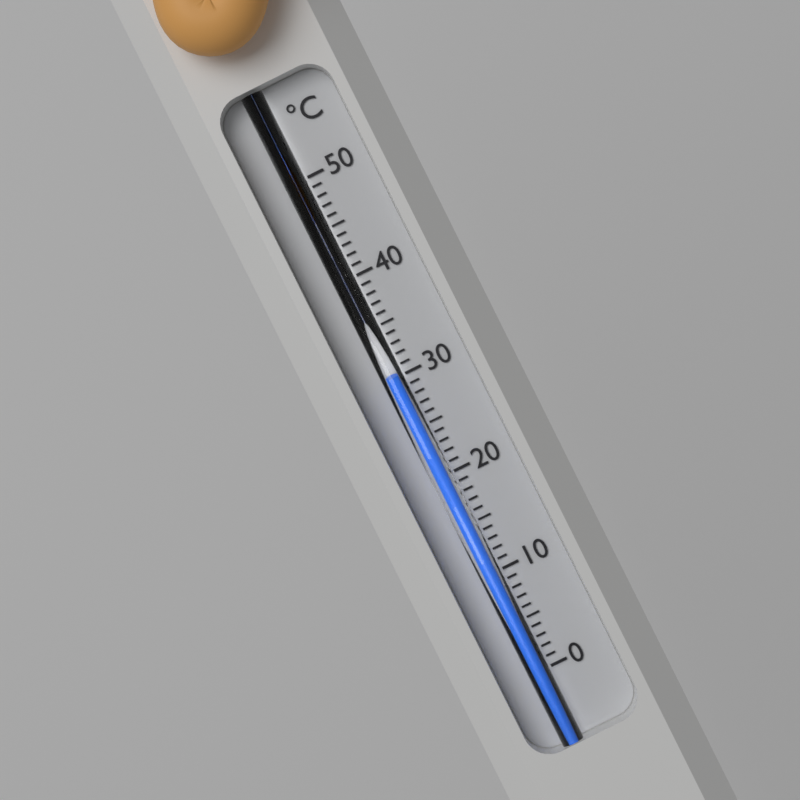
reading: 30 °C
